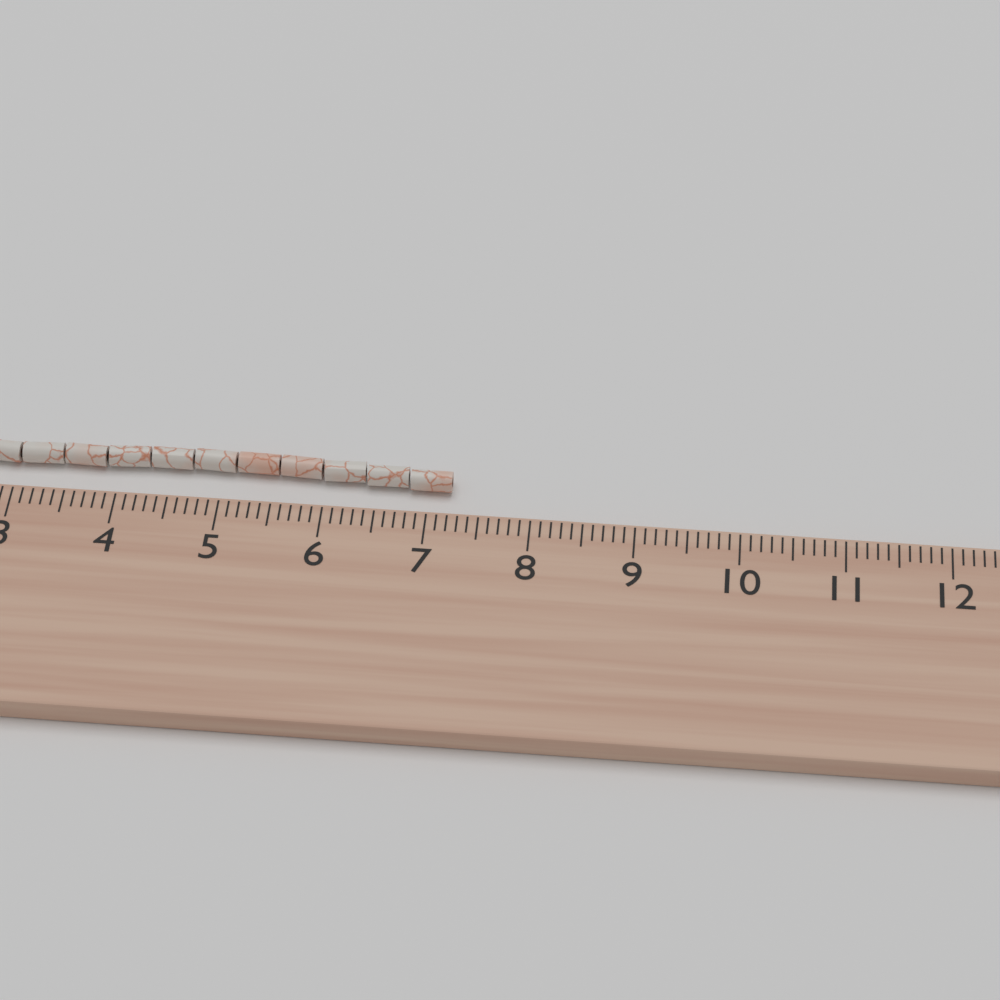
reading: 7.2 cm
